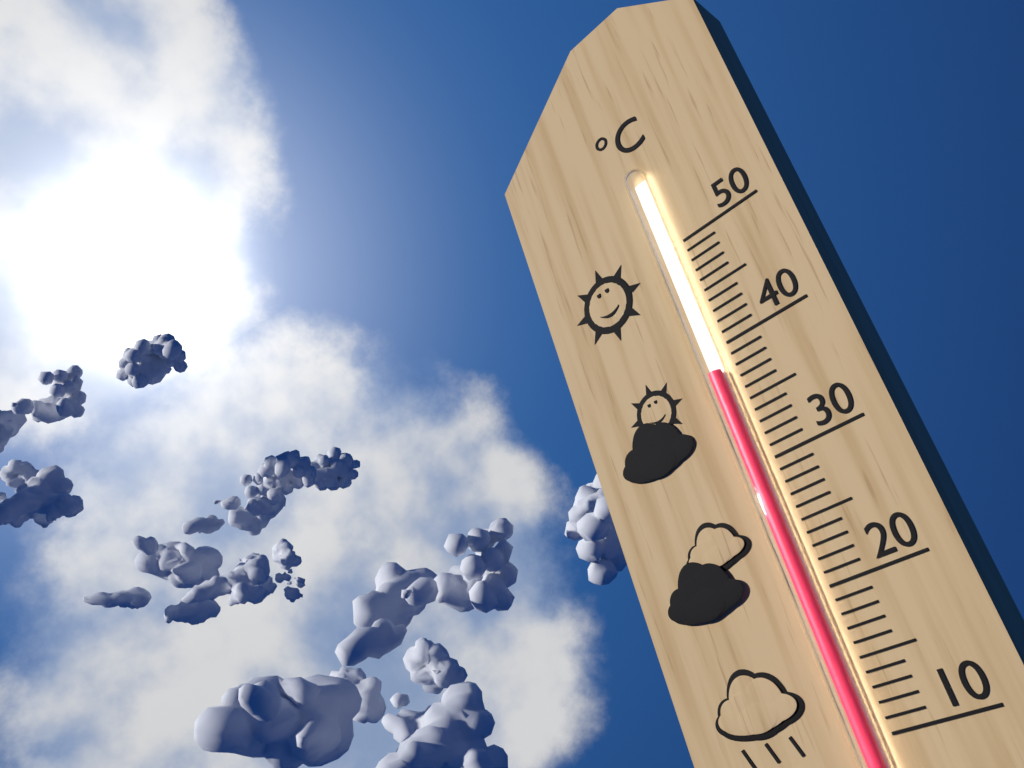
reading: 38 °C
